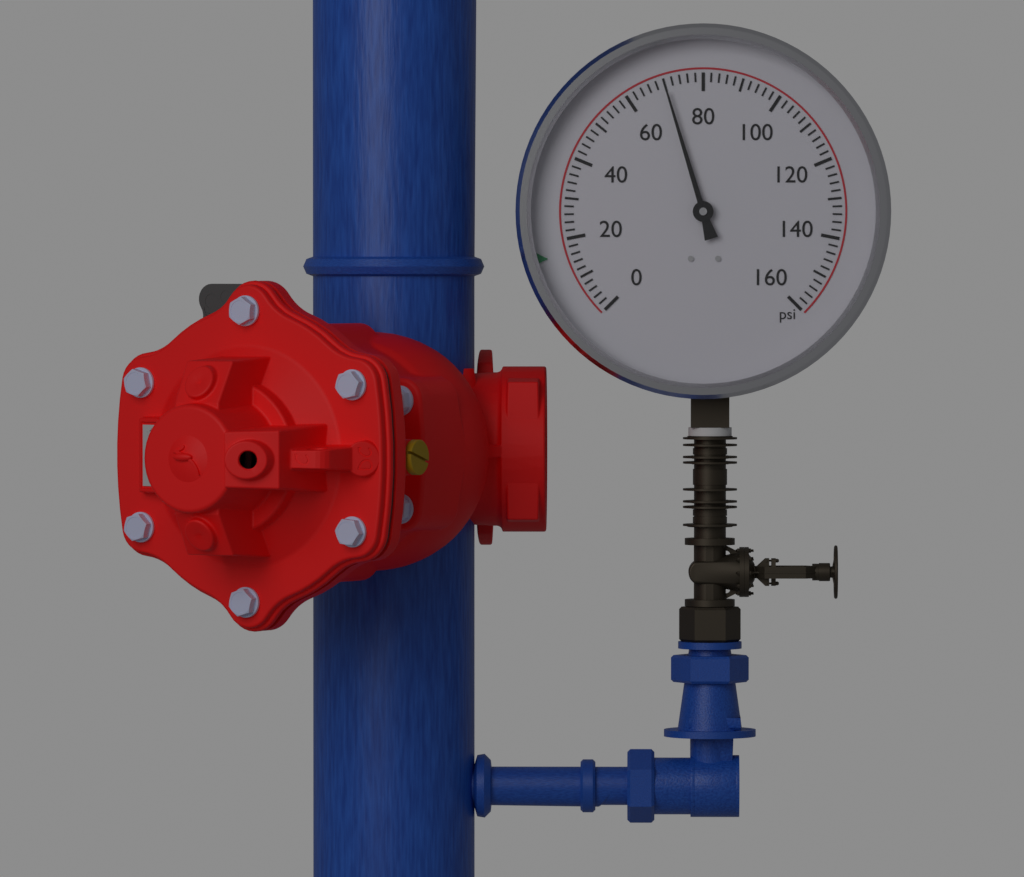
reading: 70 psi
